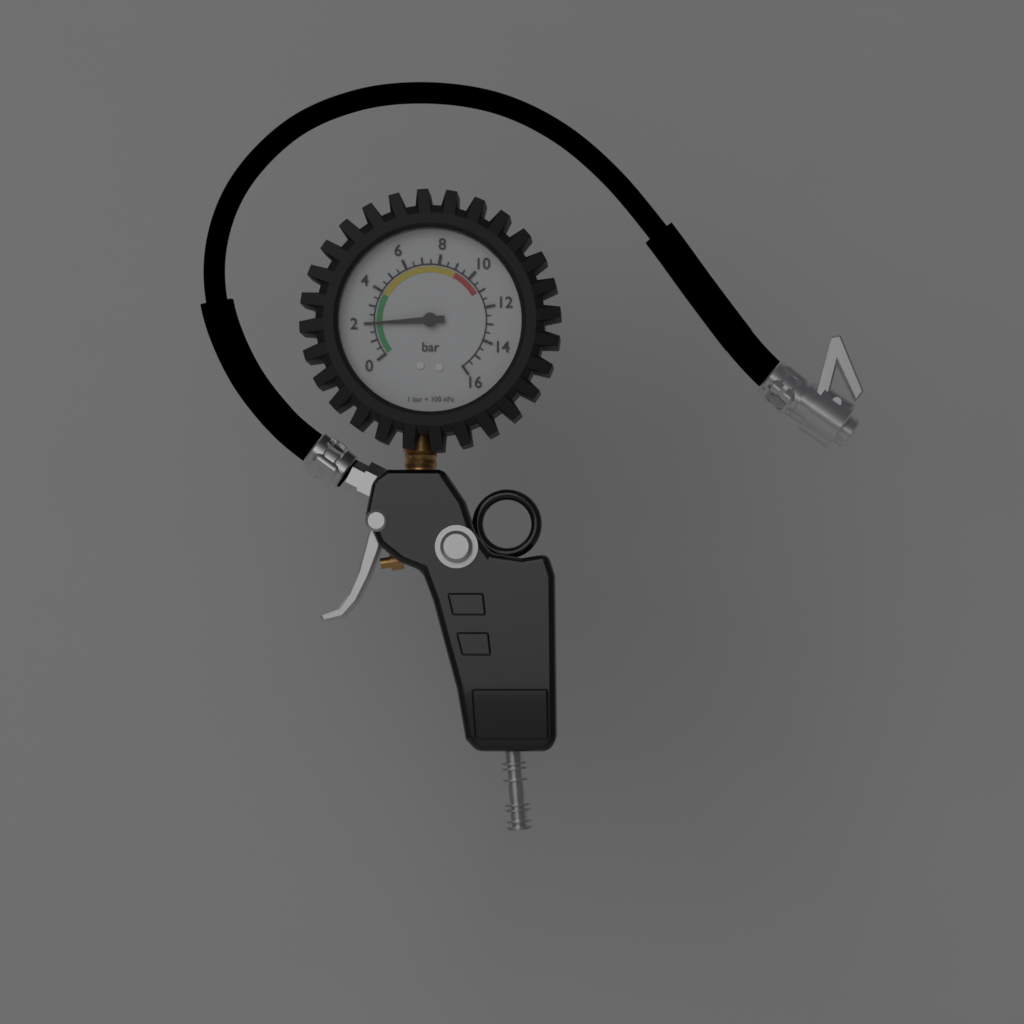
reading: 2.0 bar
